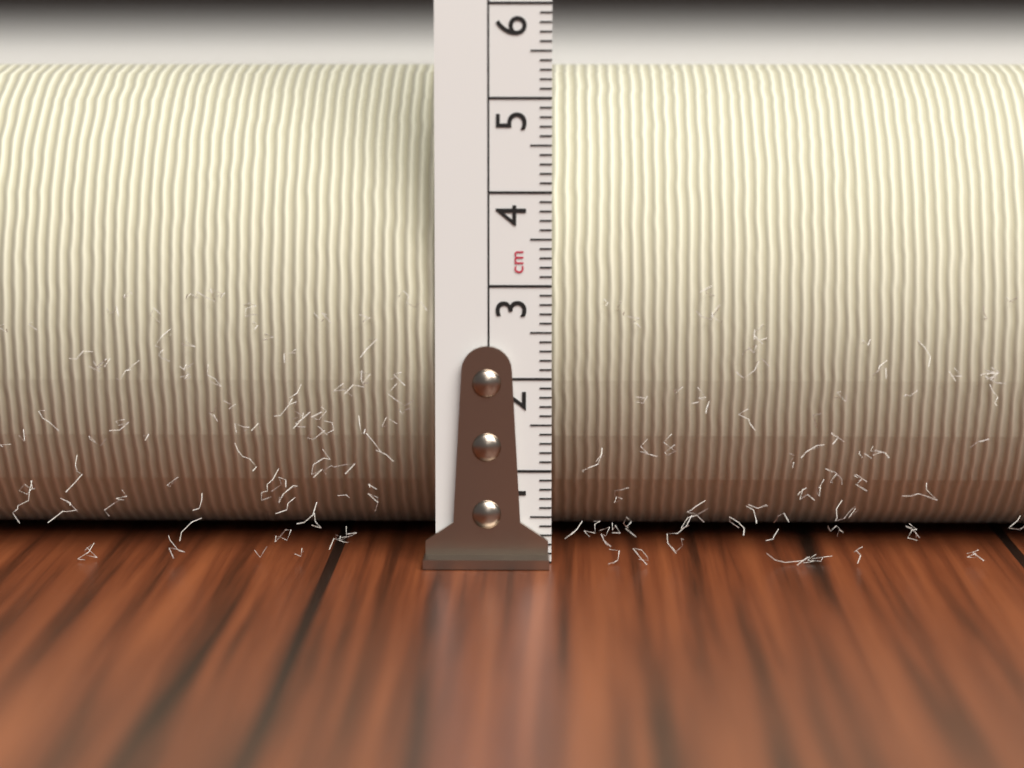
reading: 5.3 cm
